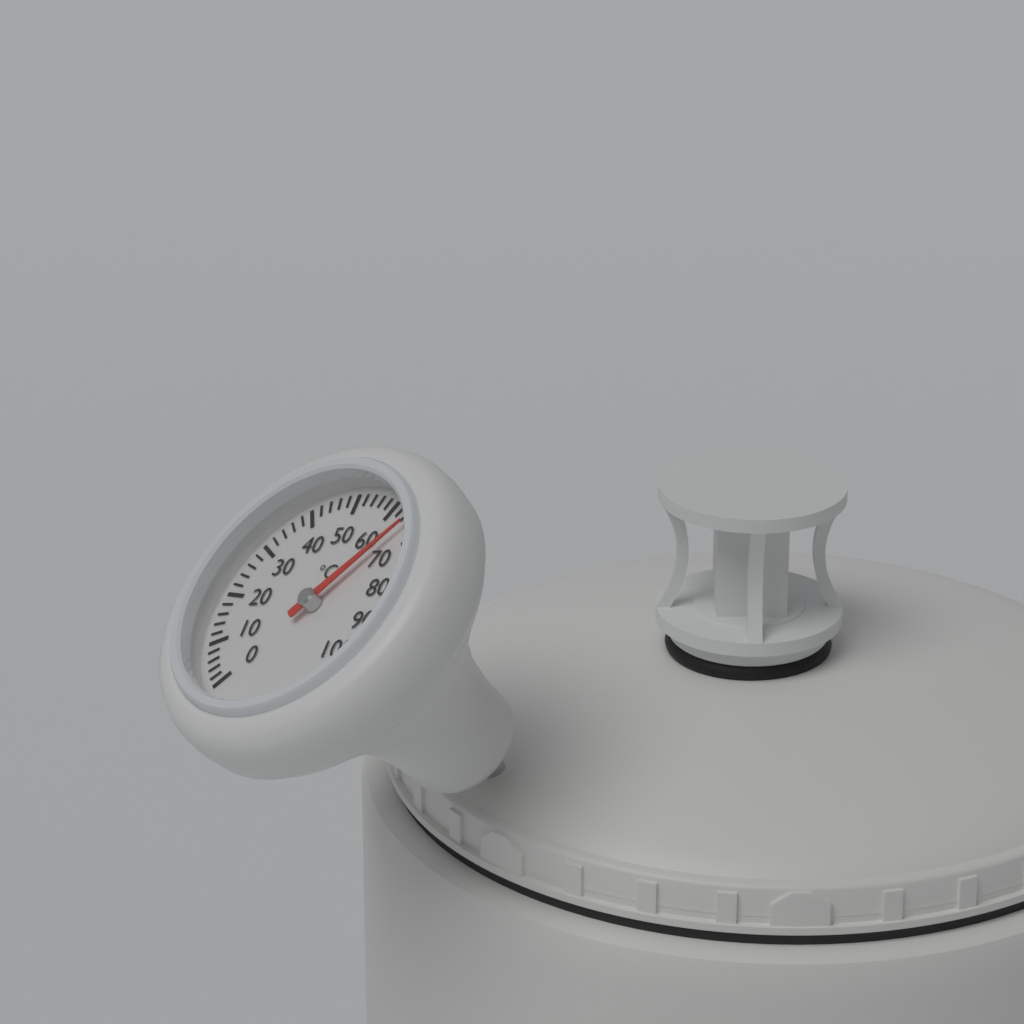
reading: 66 °C
